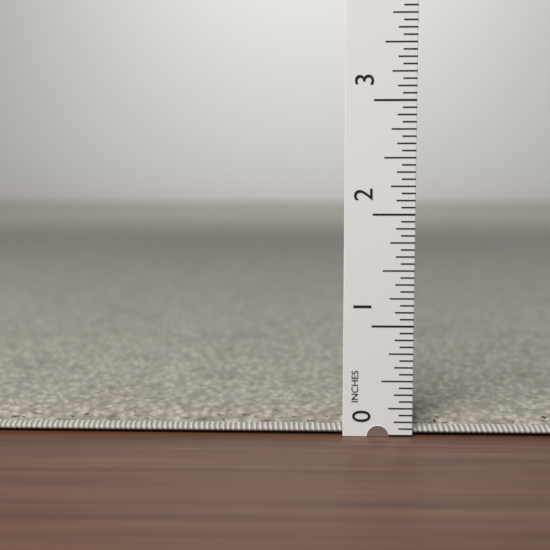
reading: 0.1875 in
